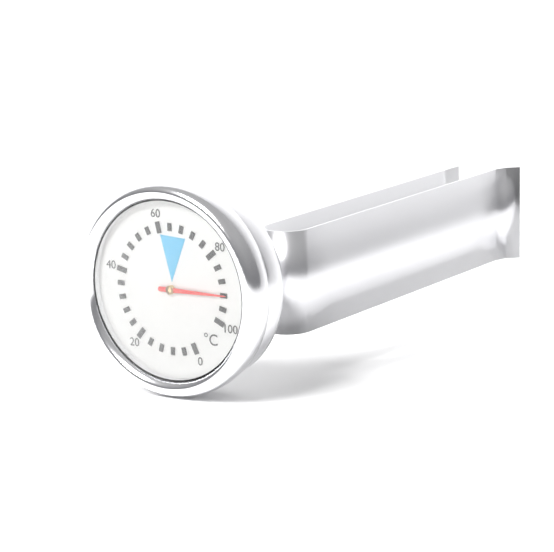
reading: 92 °C
